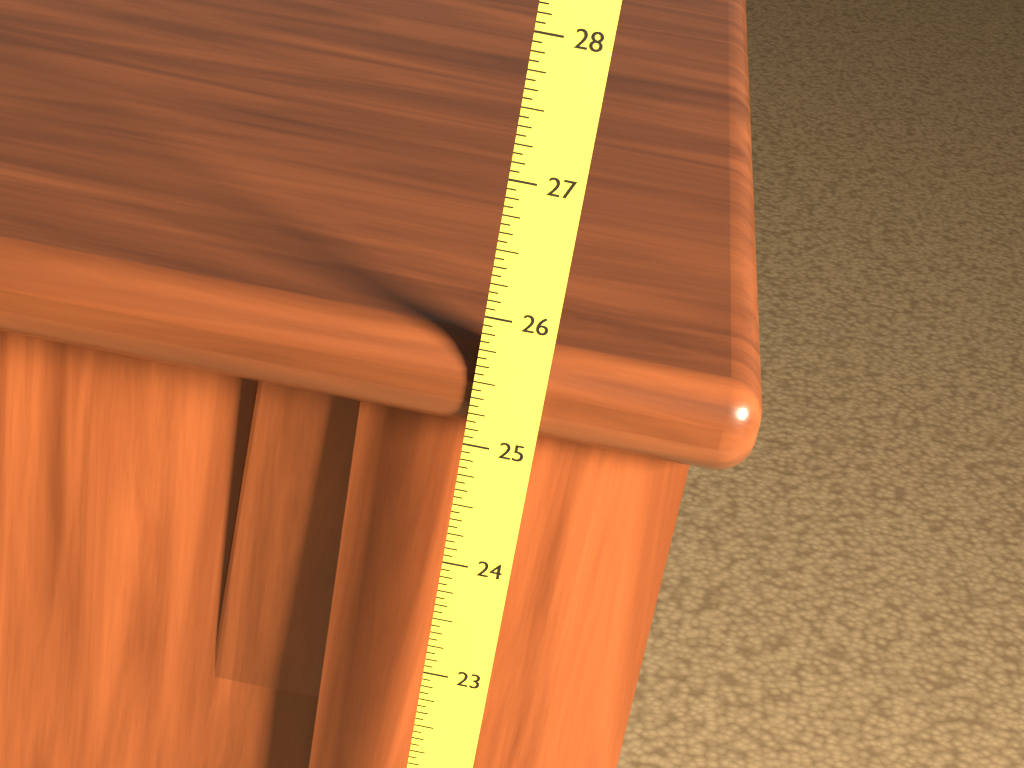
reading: 25.7500 (no unit)
